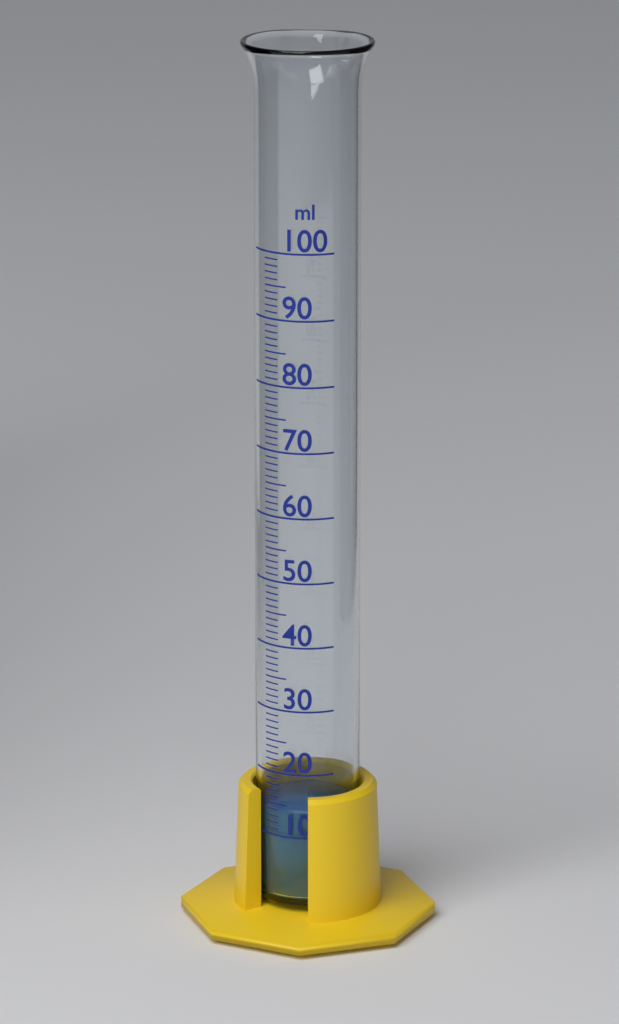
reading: 14 ml
